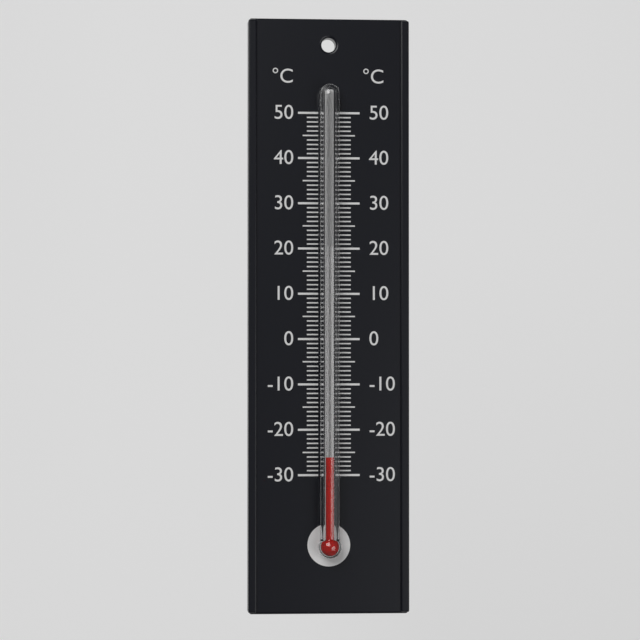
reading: -26 °C
